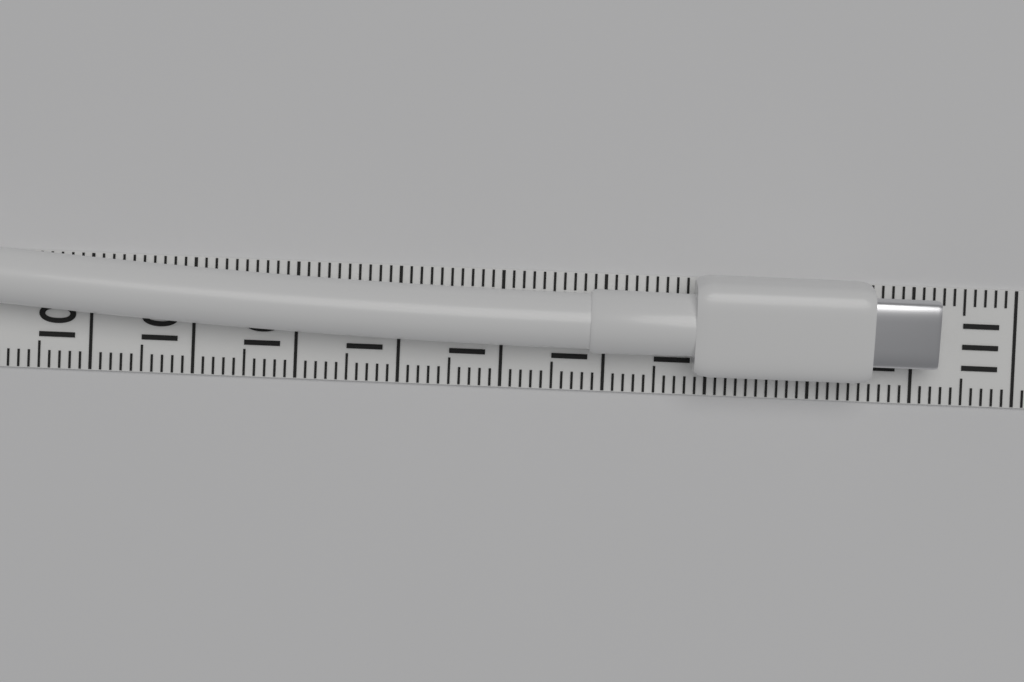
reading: 110.2 (no unit)
